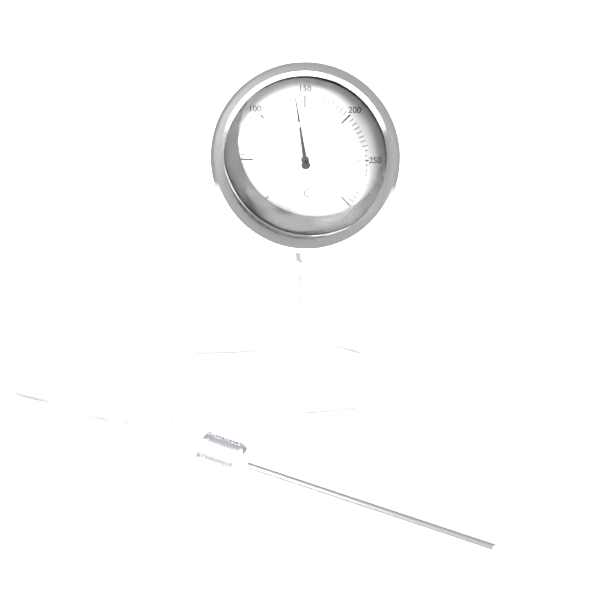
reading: 140 °C
